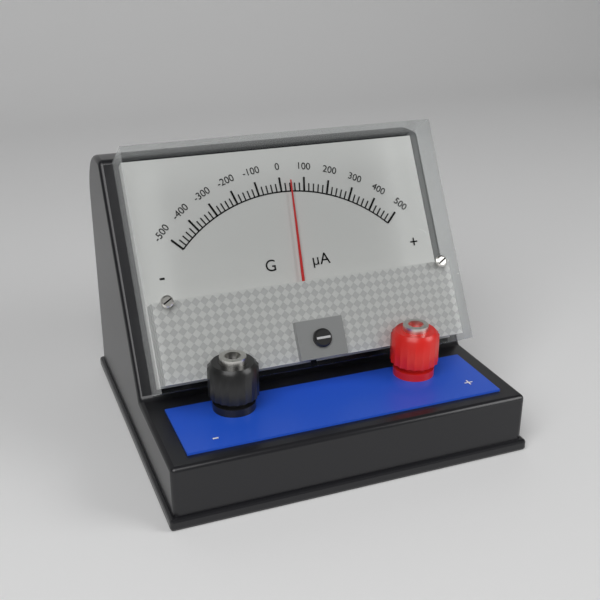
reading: 40 µA
